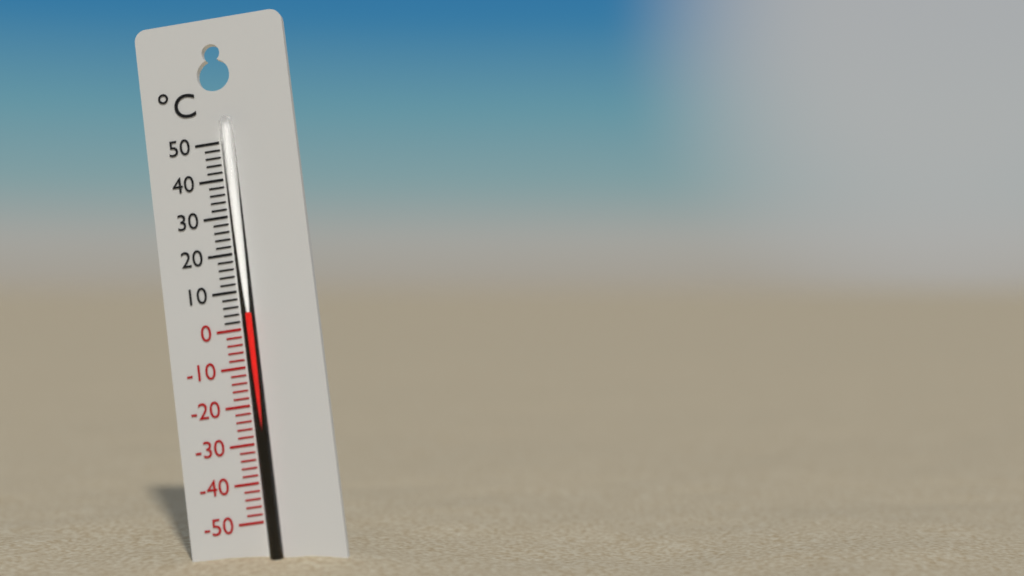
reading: 4 °C
